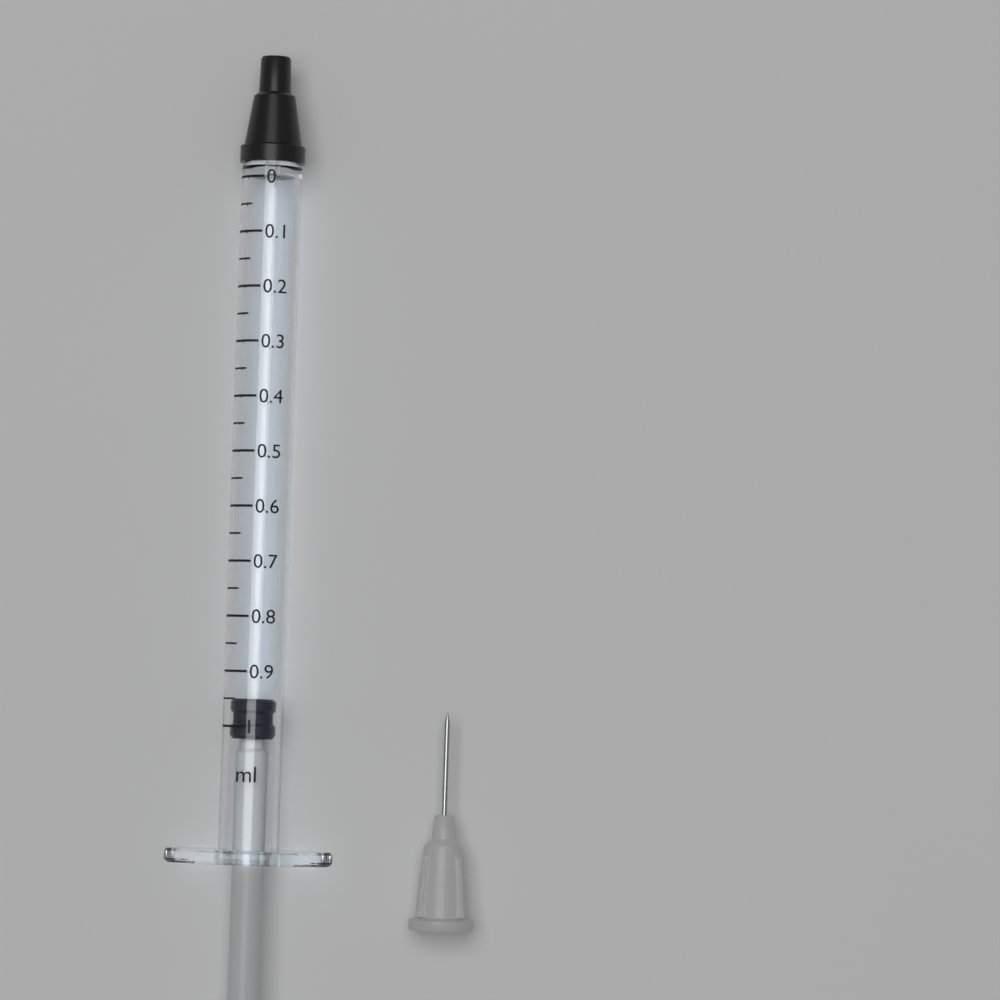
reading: 0.95 ml
